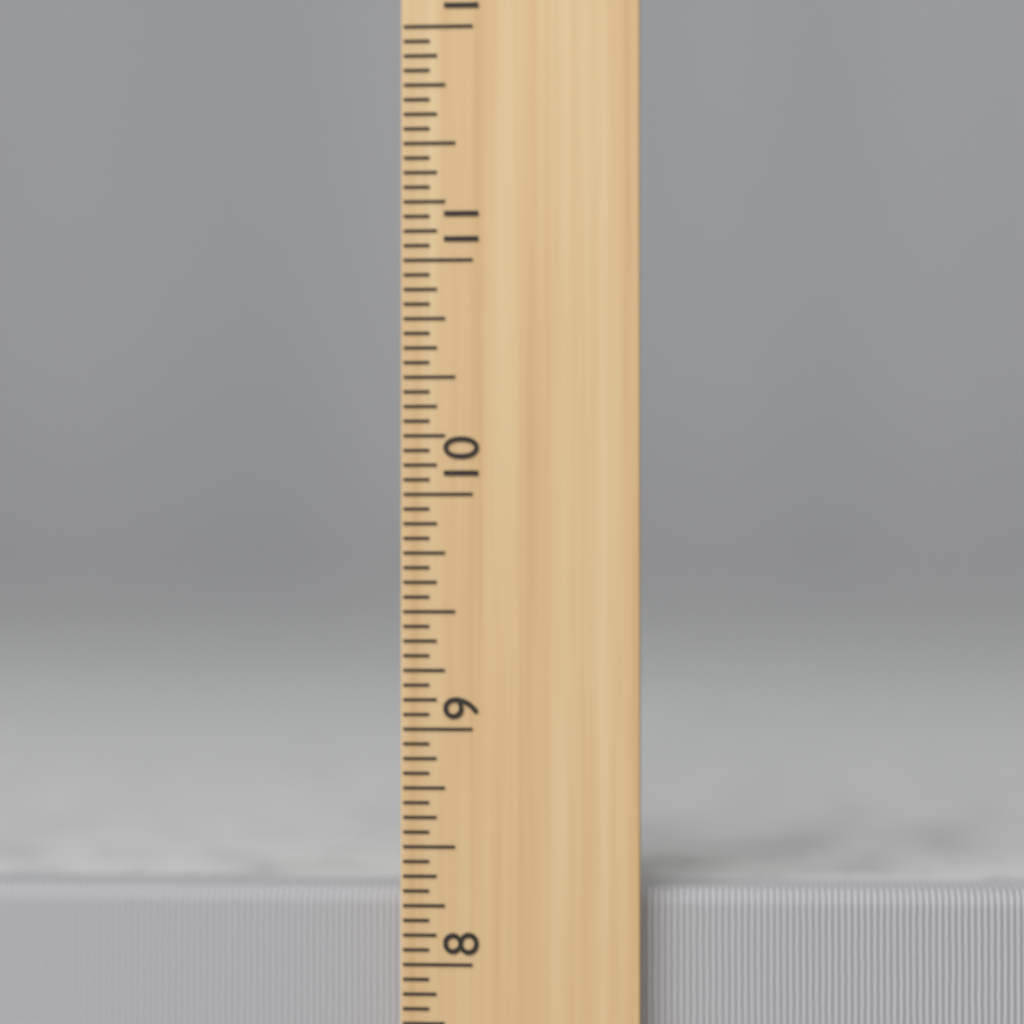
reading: 8.3125 inch
